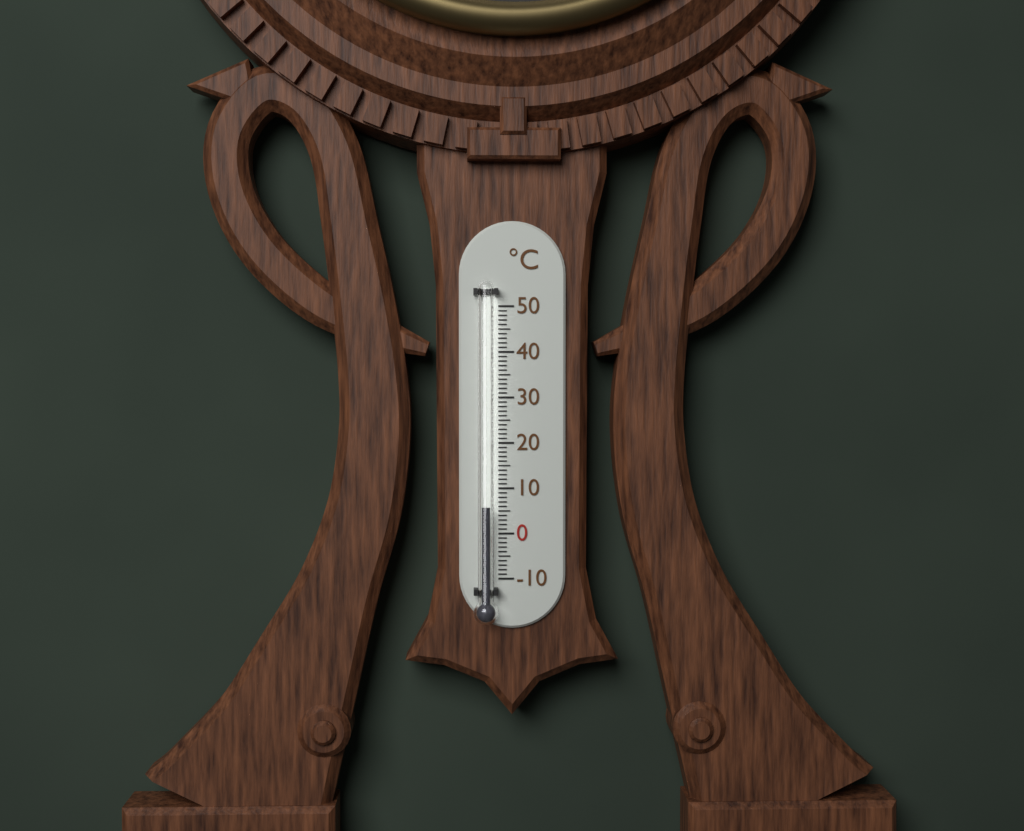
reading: 6 °C
